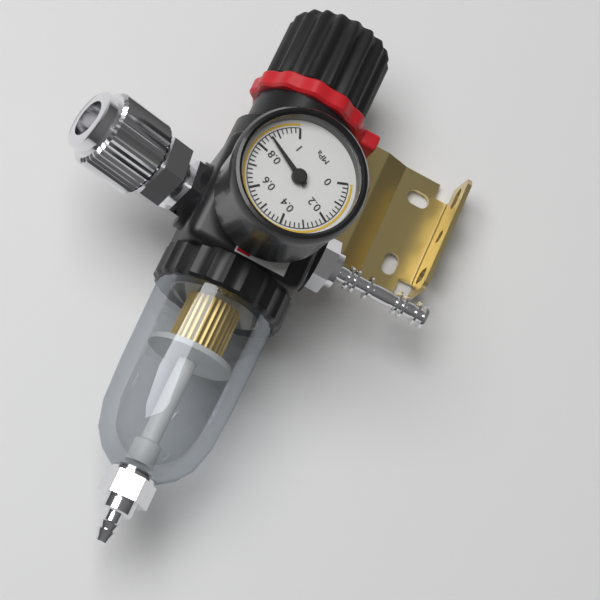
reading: 0.86 MPa
